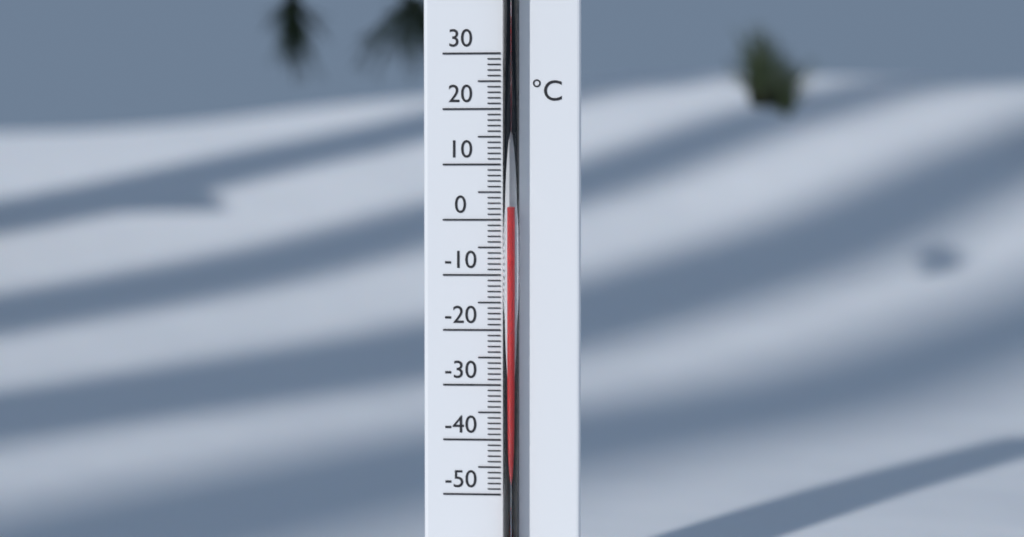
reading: 2 °C
